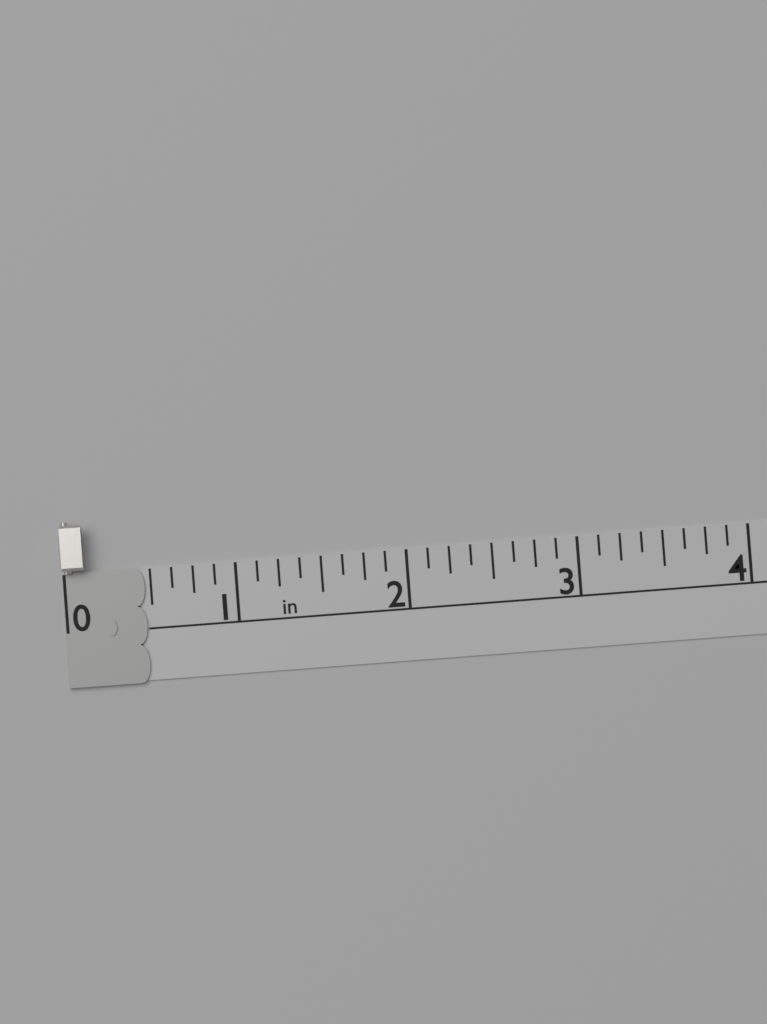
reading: 0.125 in
